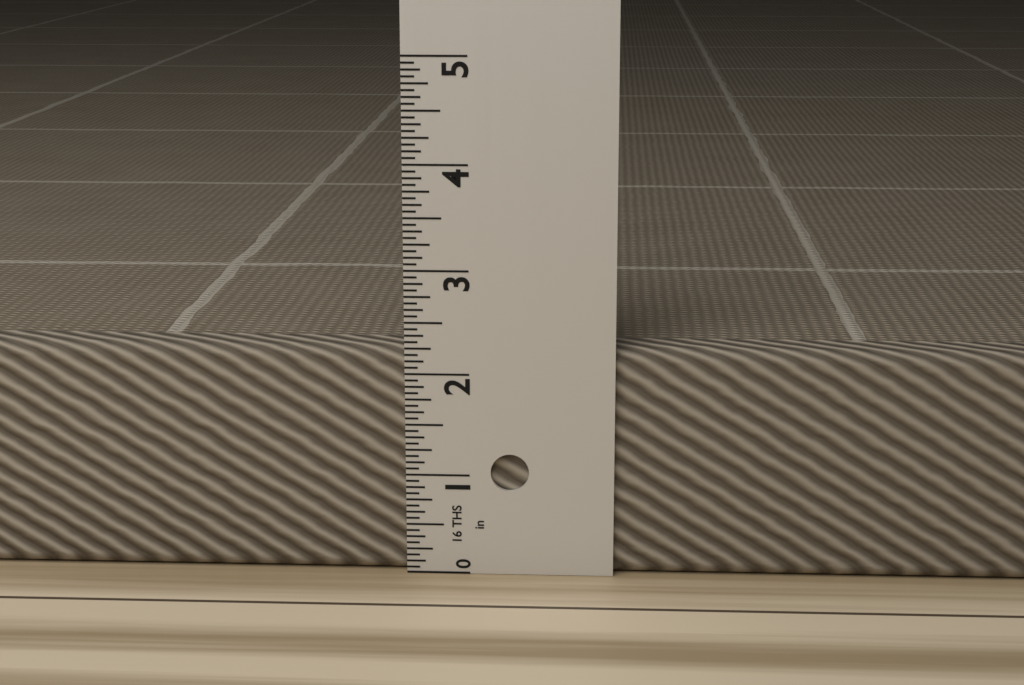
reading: 2.2500 in
